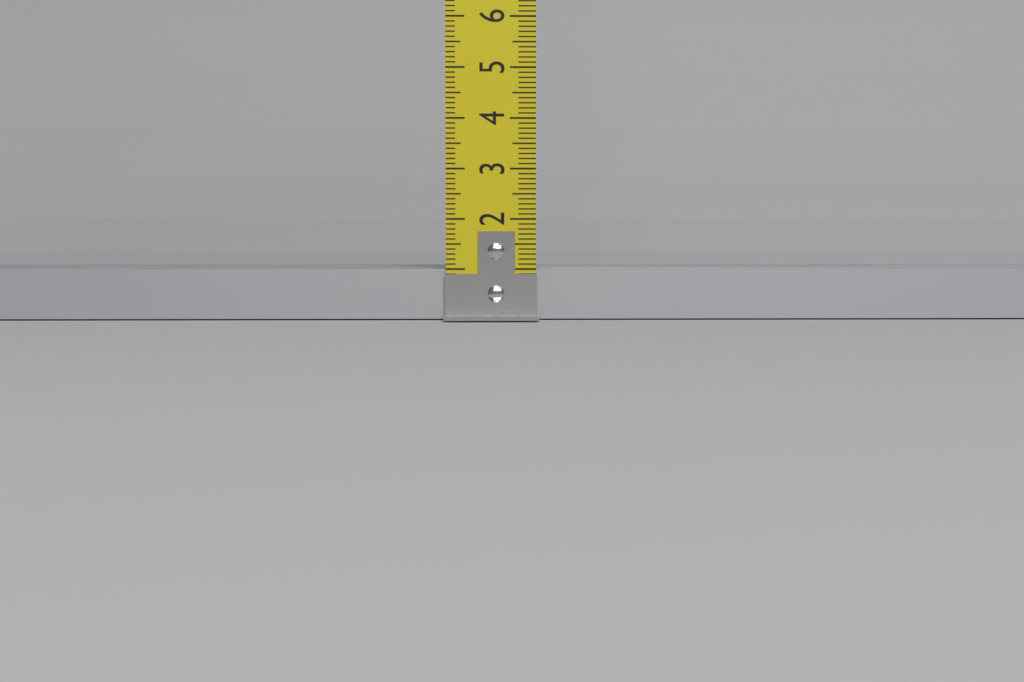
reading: 1.0 cm
